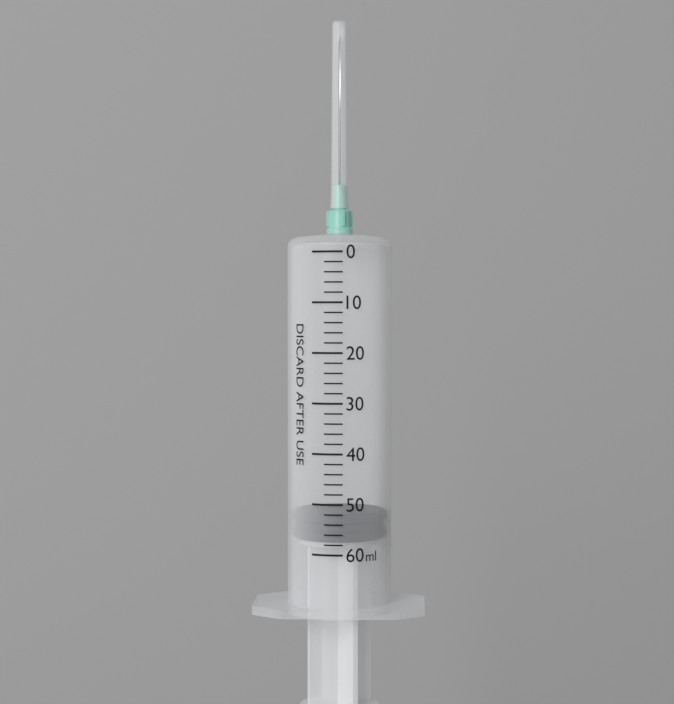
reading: 52 ml
